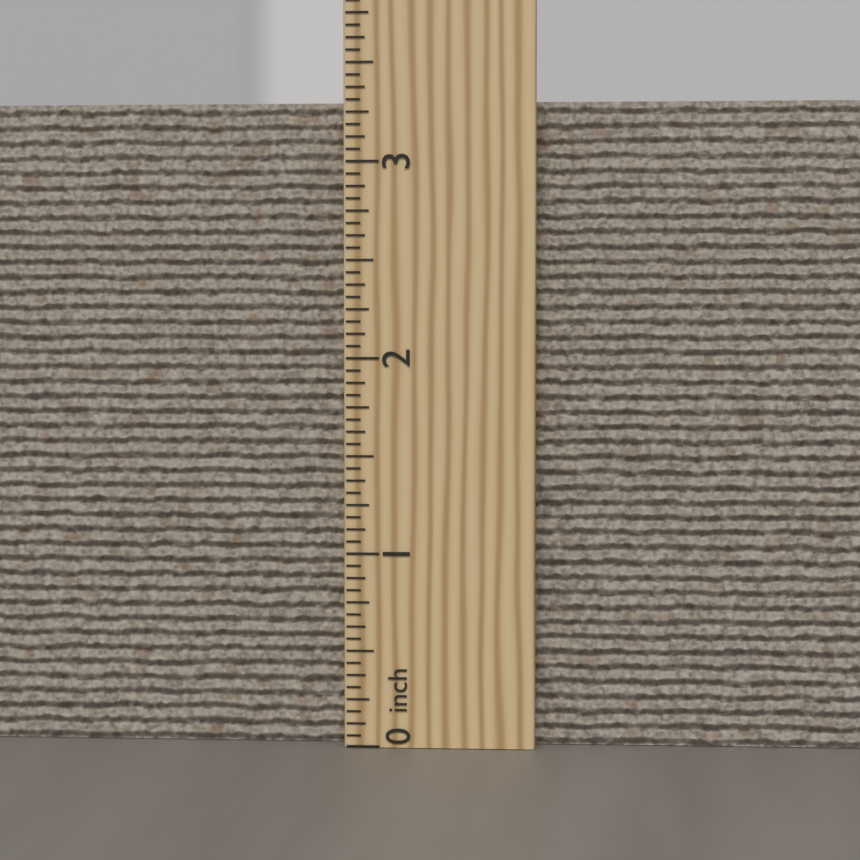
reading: 3.3125 inch
